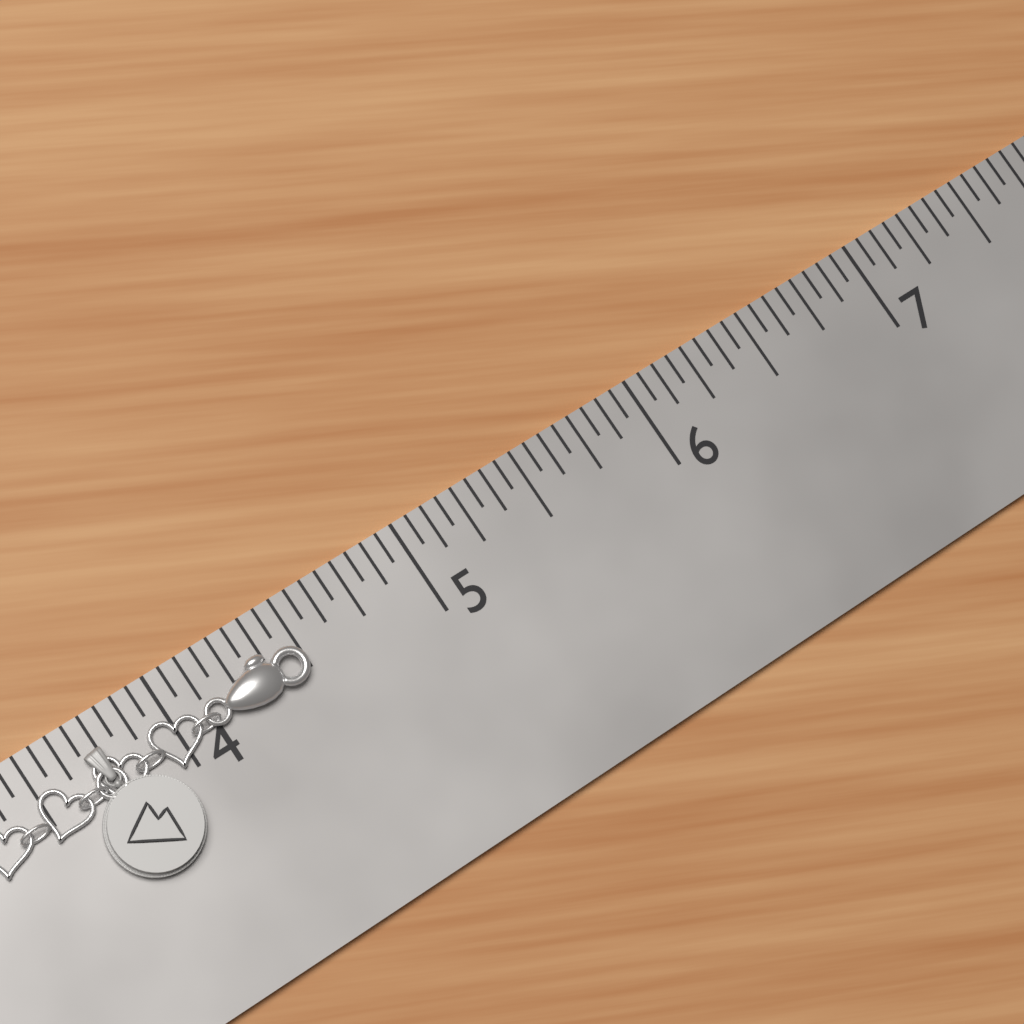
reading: 4.5000 in
